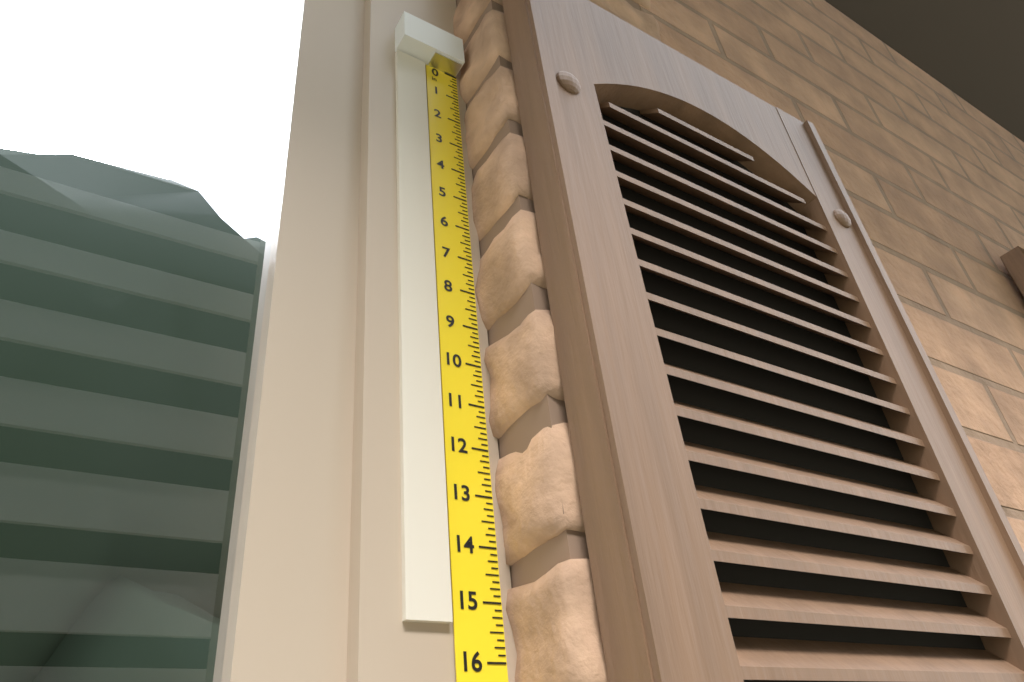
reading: 15.375 in
